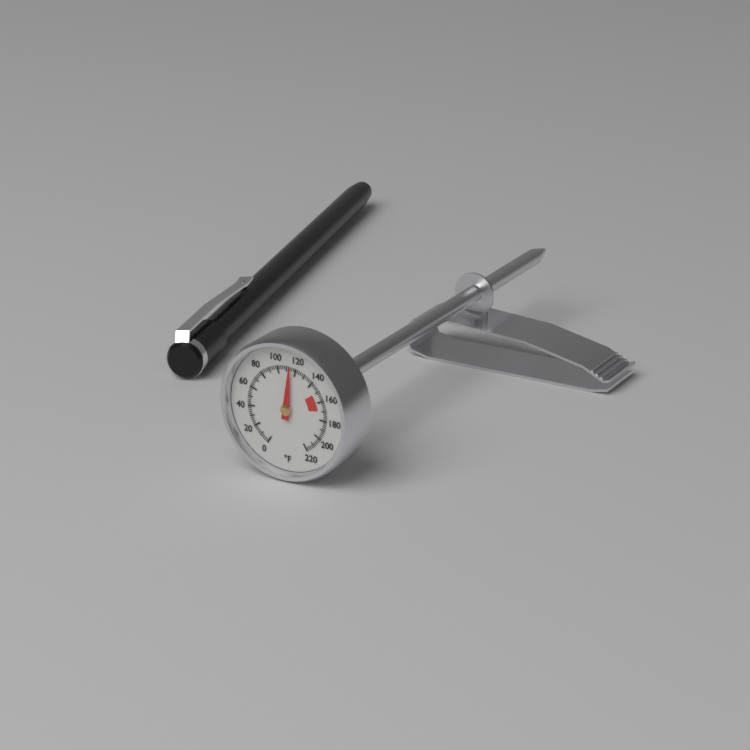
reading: 114 °F
